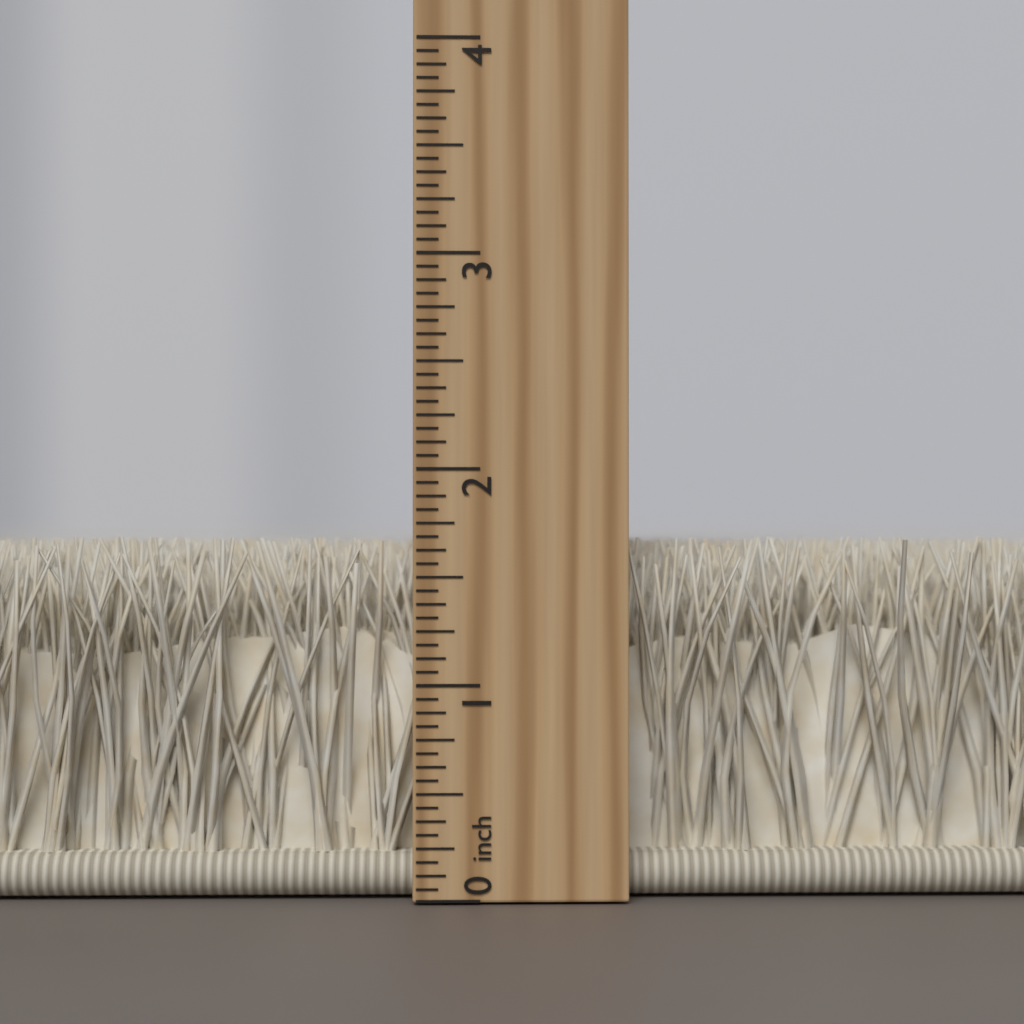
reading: 1.6875 inch
